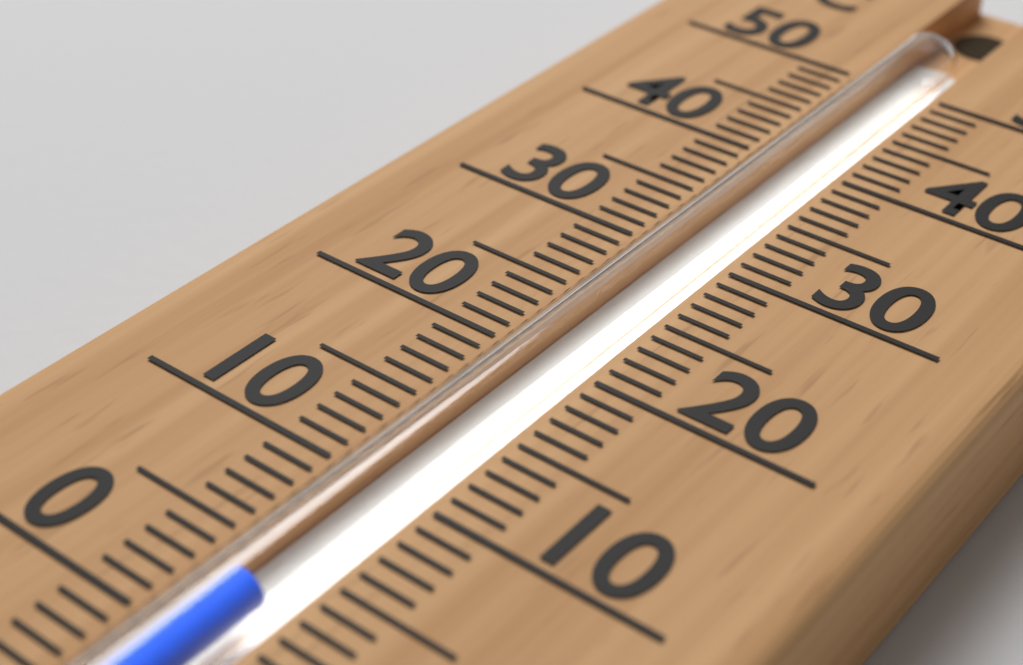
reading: 3 °C
